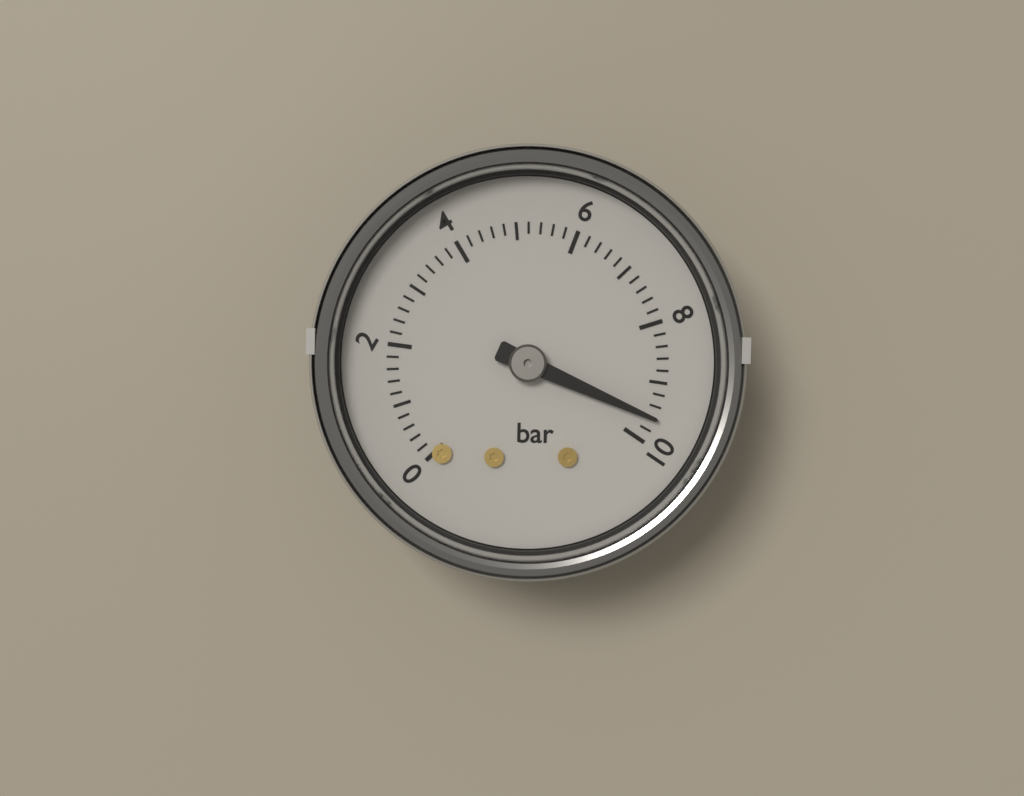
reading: 9.6 bar
